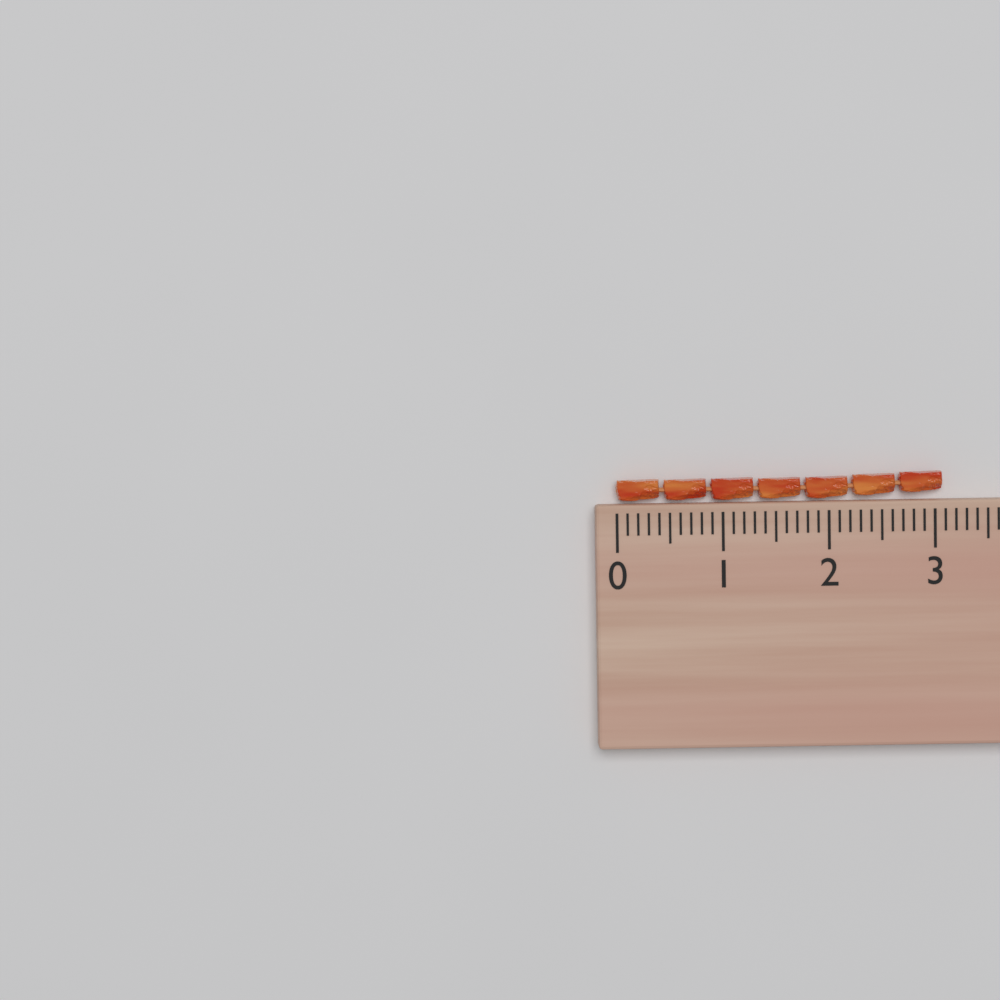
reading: 3.1 (no unit)
